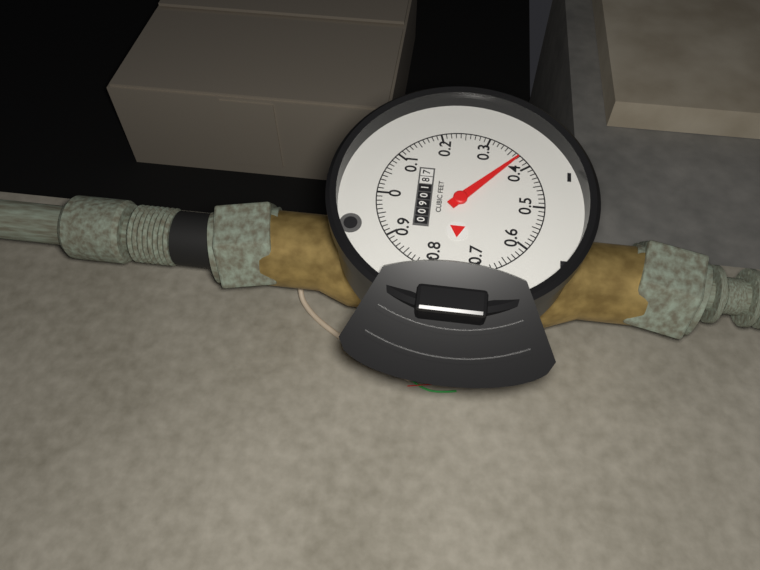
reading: 0.37 cubic feet
